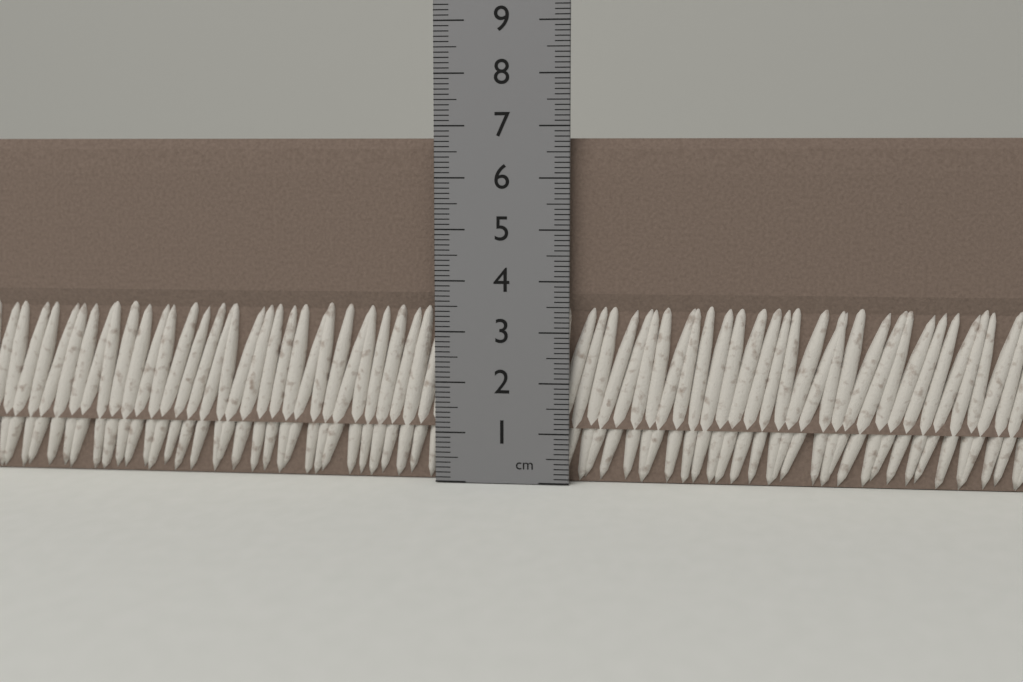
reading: 6.8 cm
